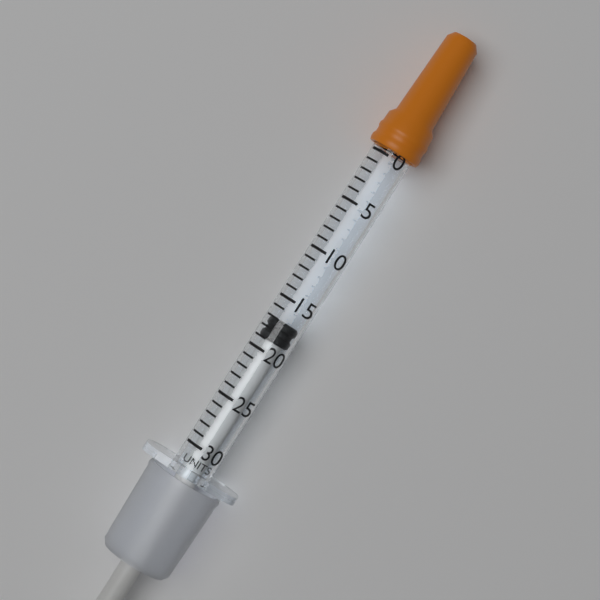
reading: 17 units
